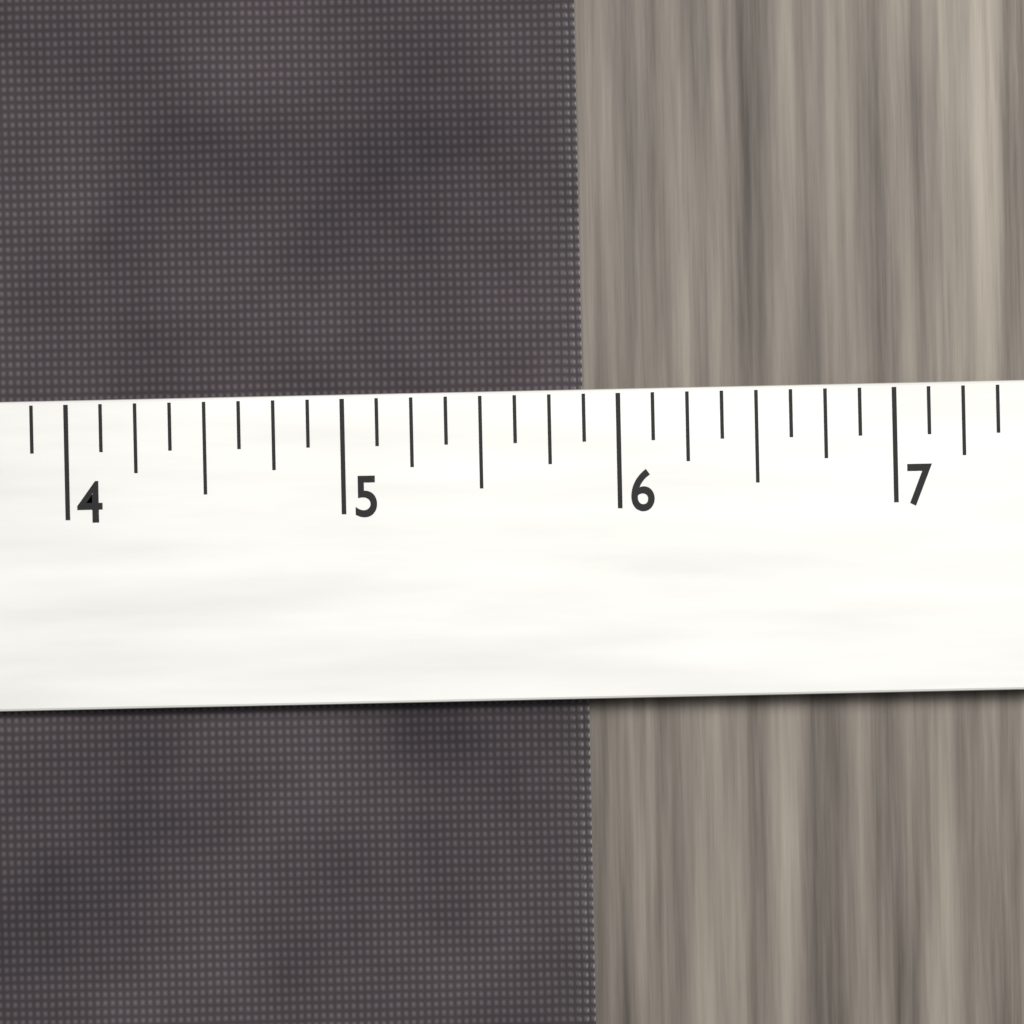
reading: 5.875 (no unit)
